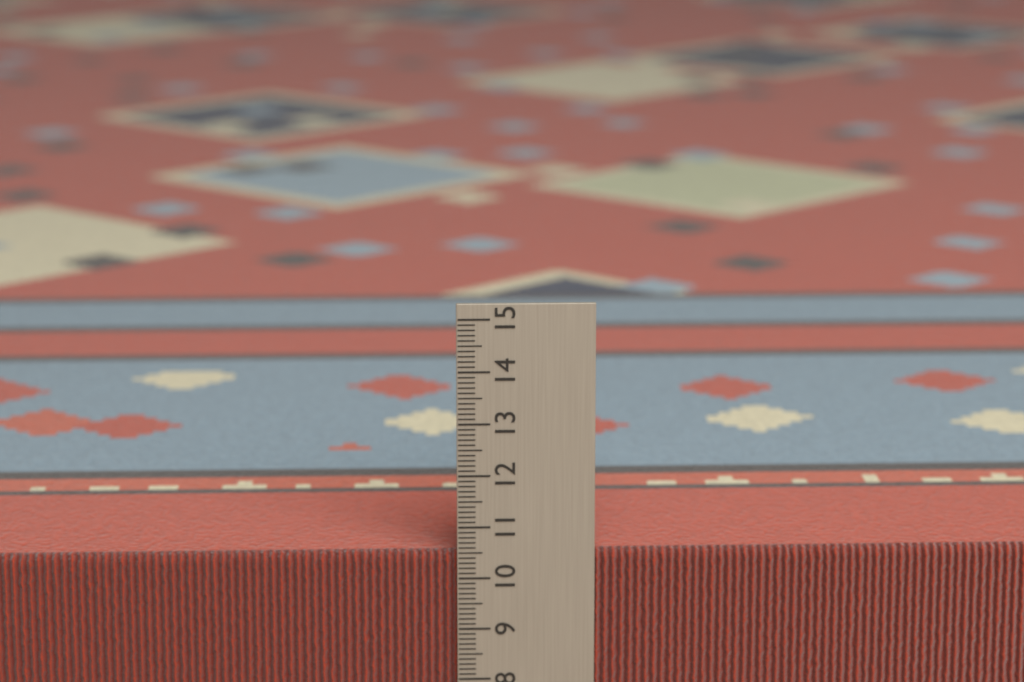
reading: 10.5 cm
